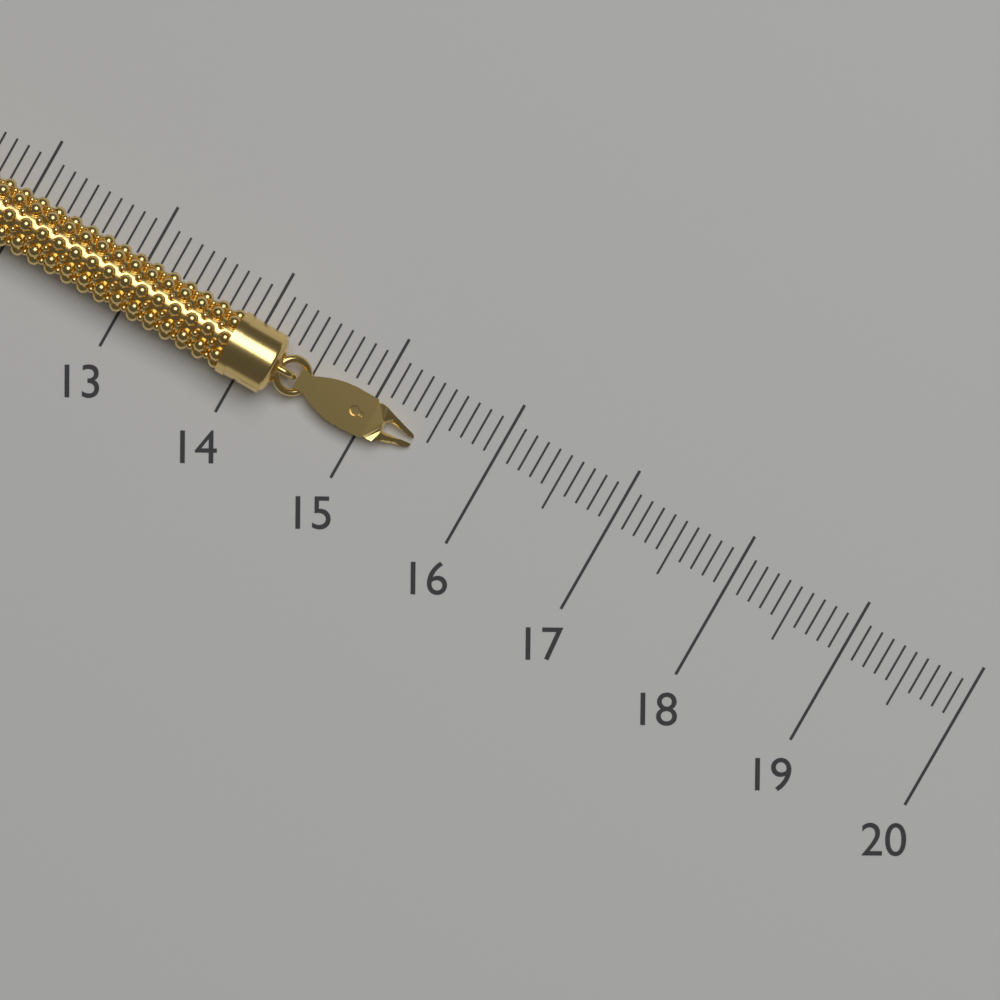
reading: 15.4 (no unit)
